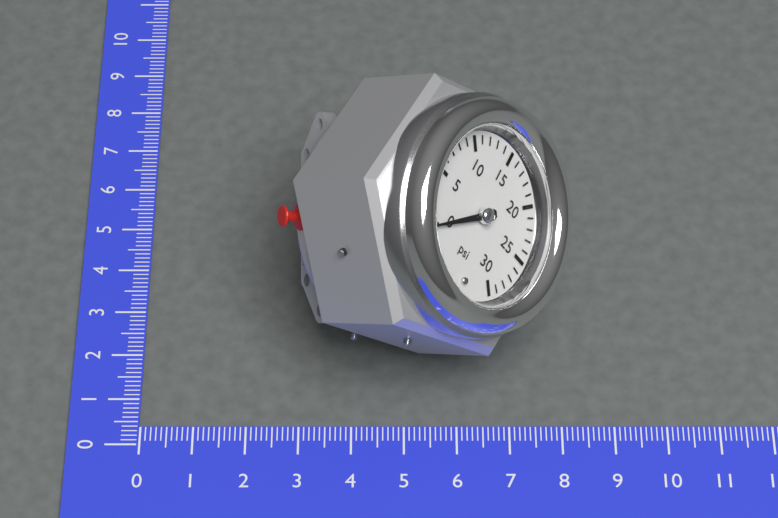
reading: 0 psi
